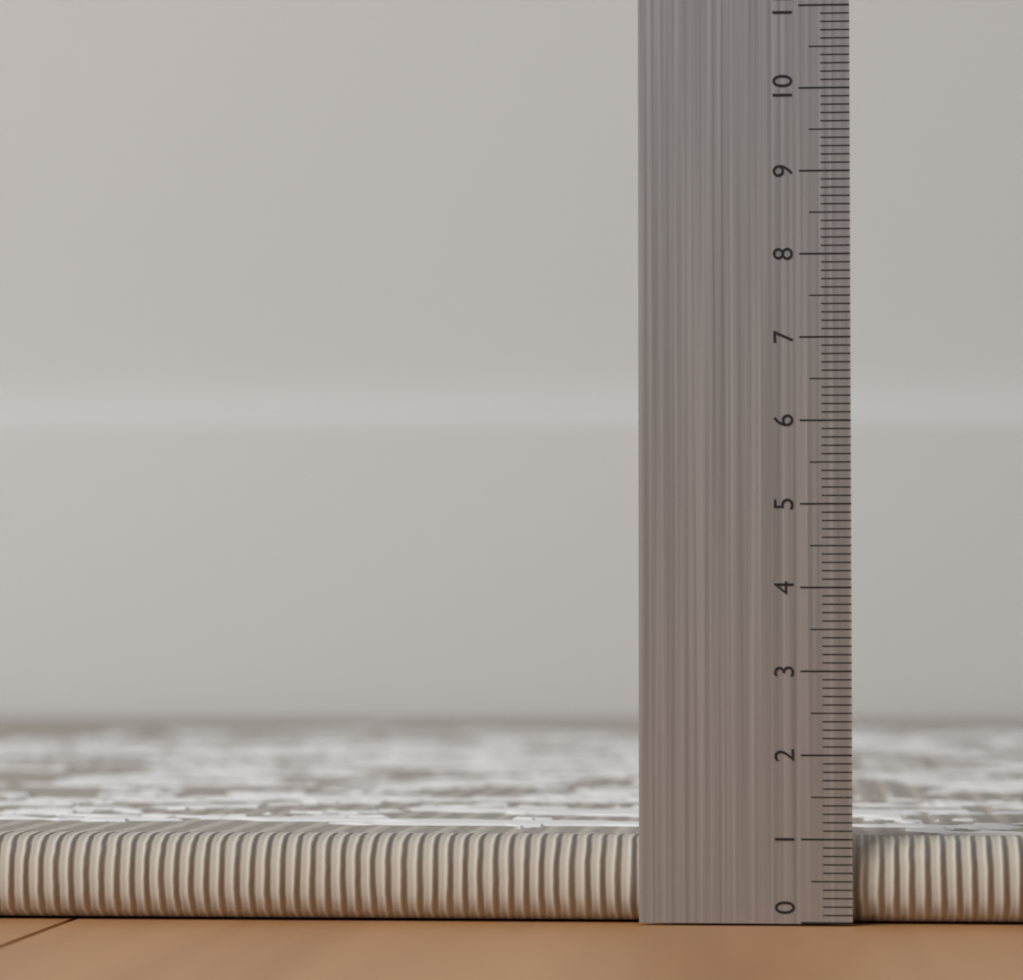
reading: 1.0 (no unit)
